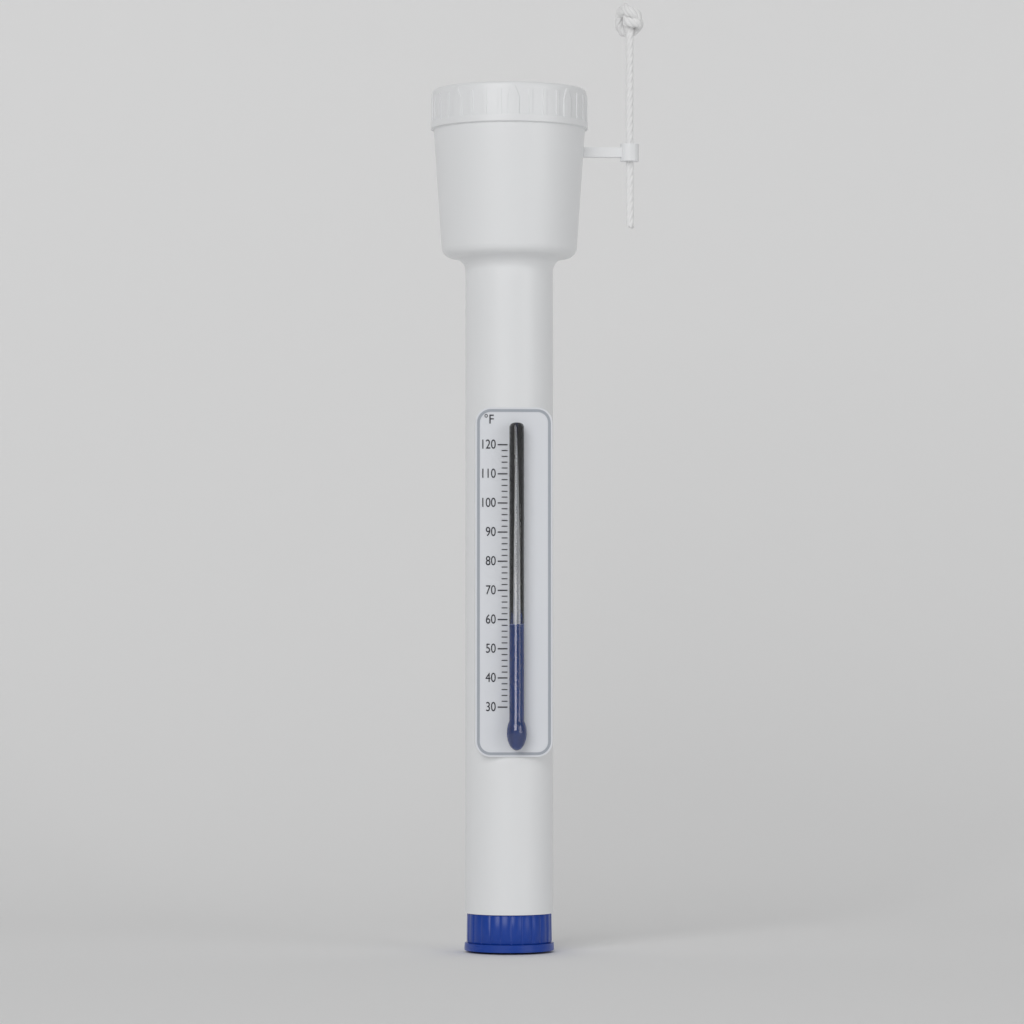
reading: 58 °F
